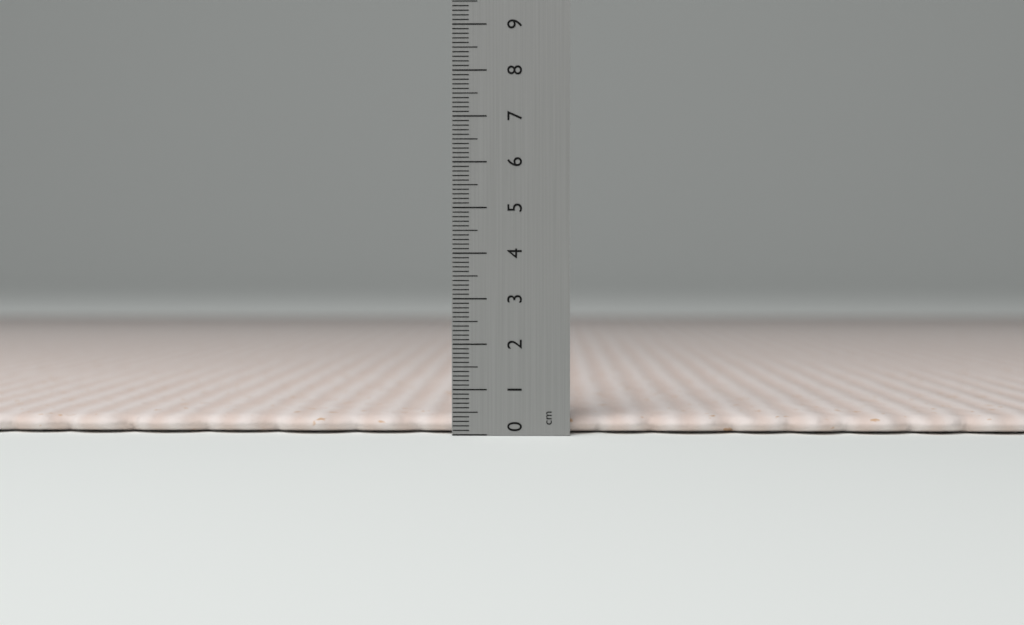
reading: 0.4 cm
